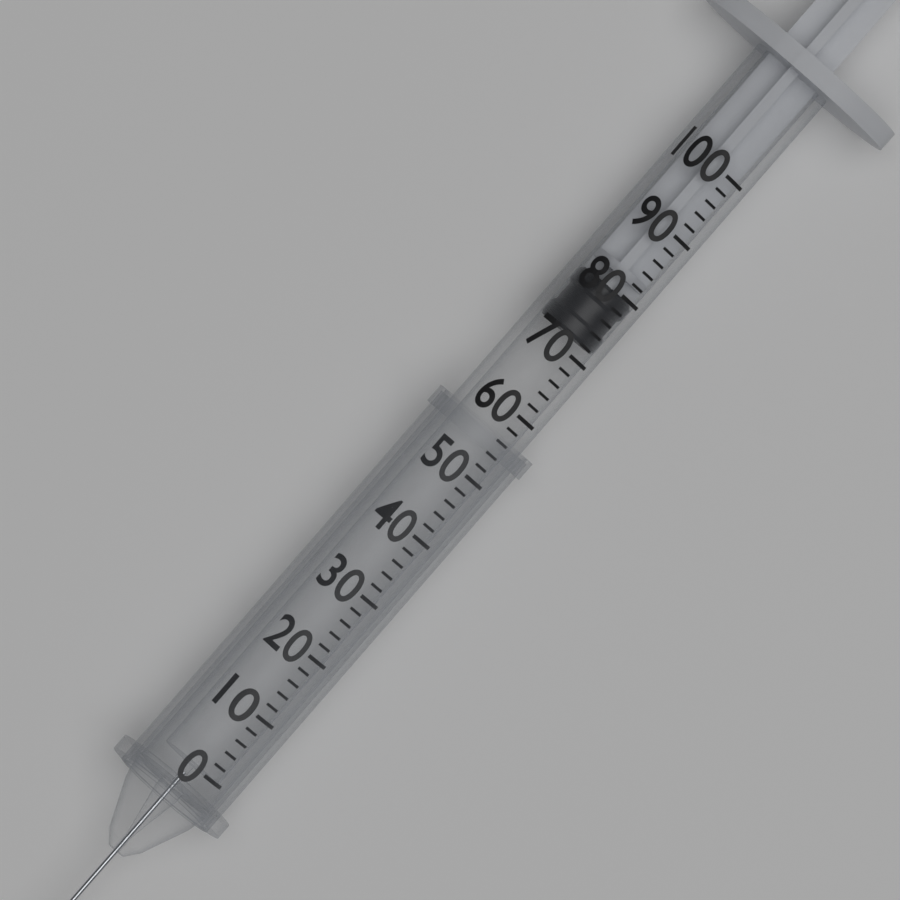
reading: 72 (no unit)
